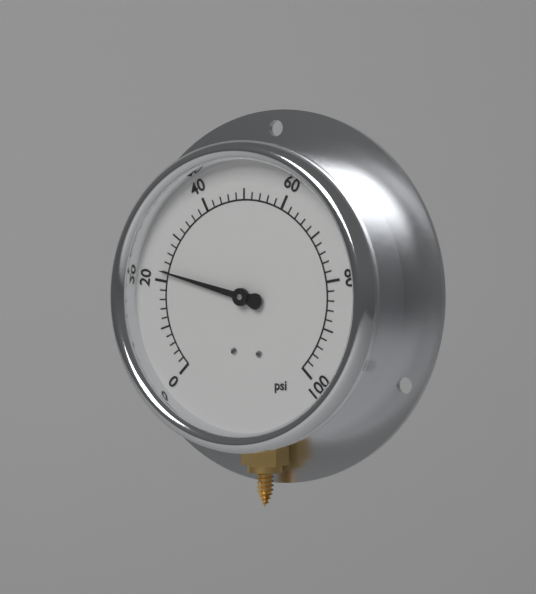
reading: 22 psi
